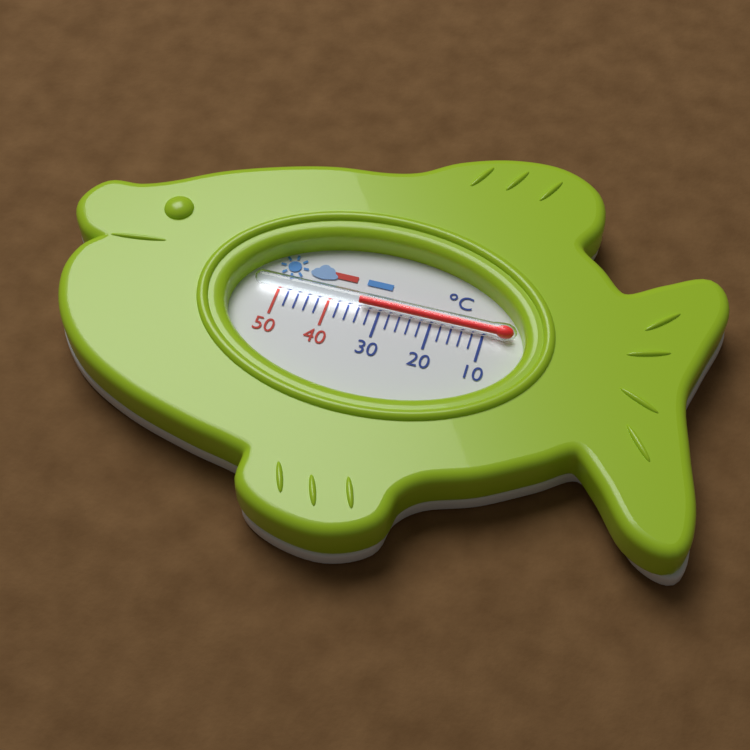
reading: 34 °C
